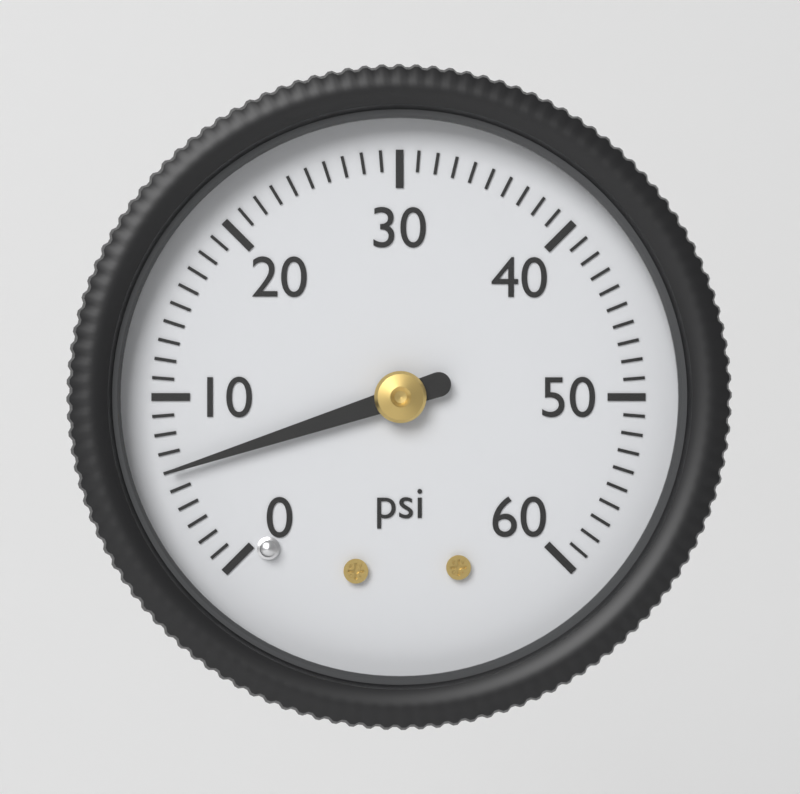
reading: 6 psi
